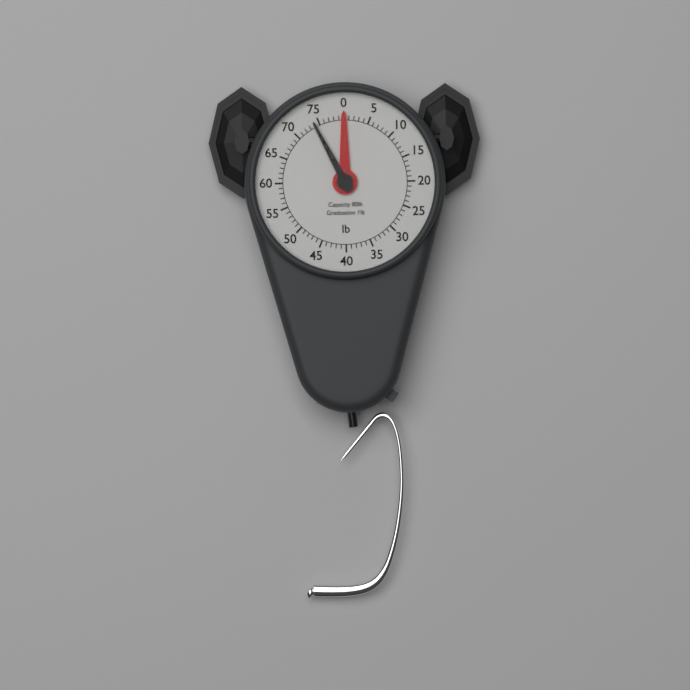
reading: 74 lb
